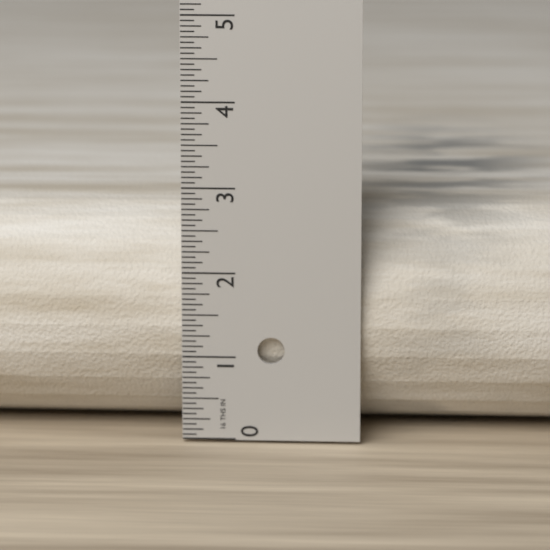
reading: 2.6875 in
